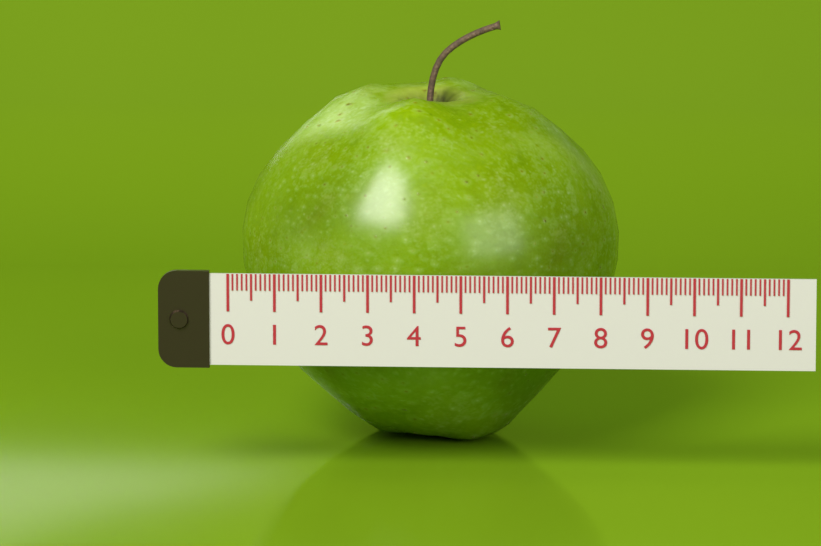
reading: 8.3 (no unit)
